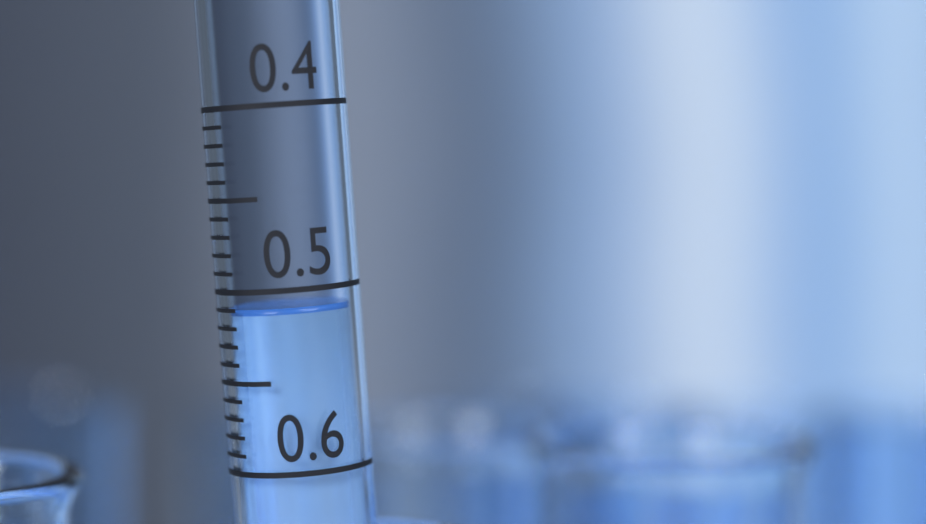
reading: 0.51 (no unit)
